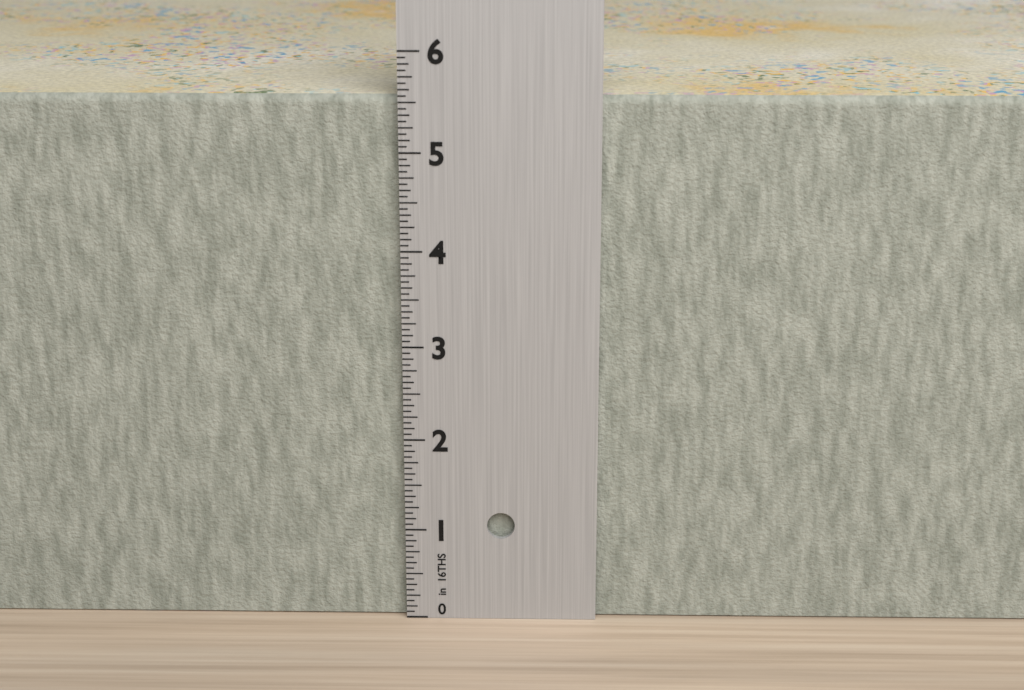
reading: 5.5625 in
